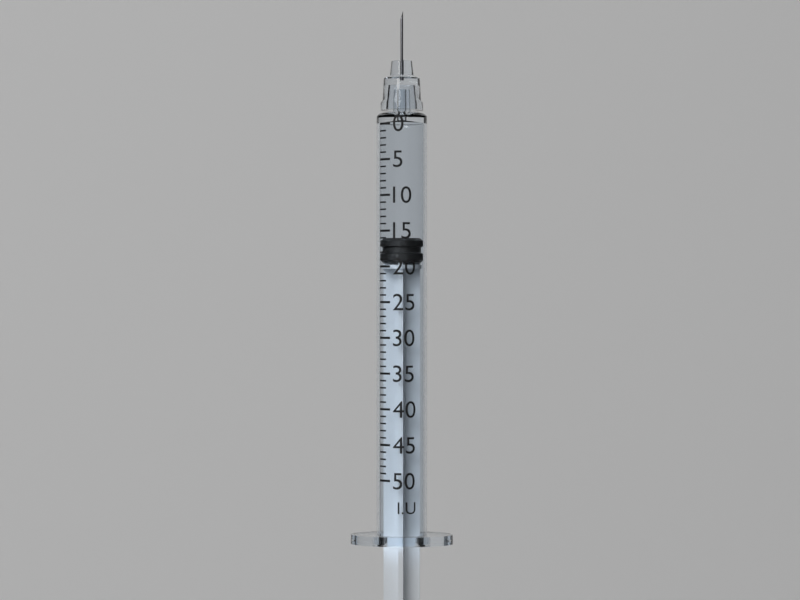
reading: 16 I.U.
